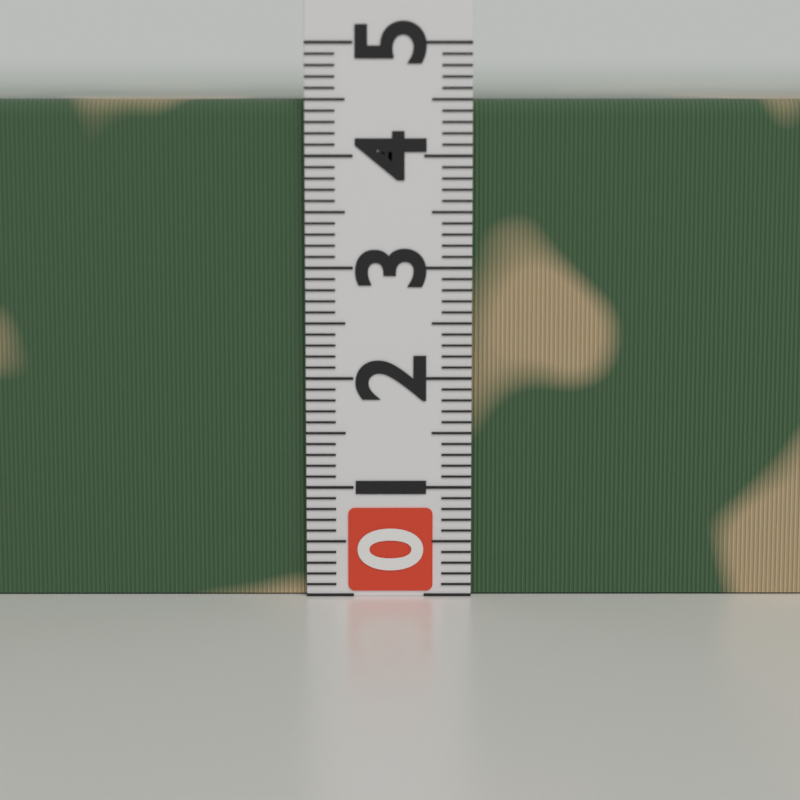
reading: 4.5 (no unit)
